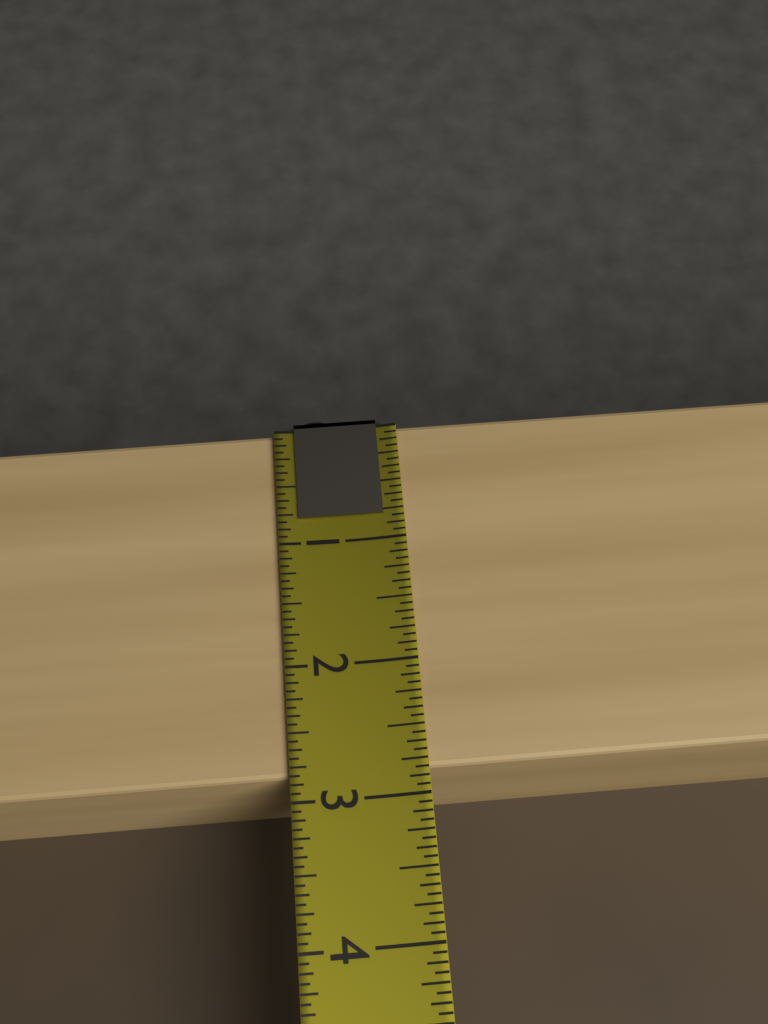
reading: 2.8125 (no unit)
